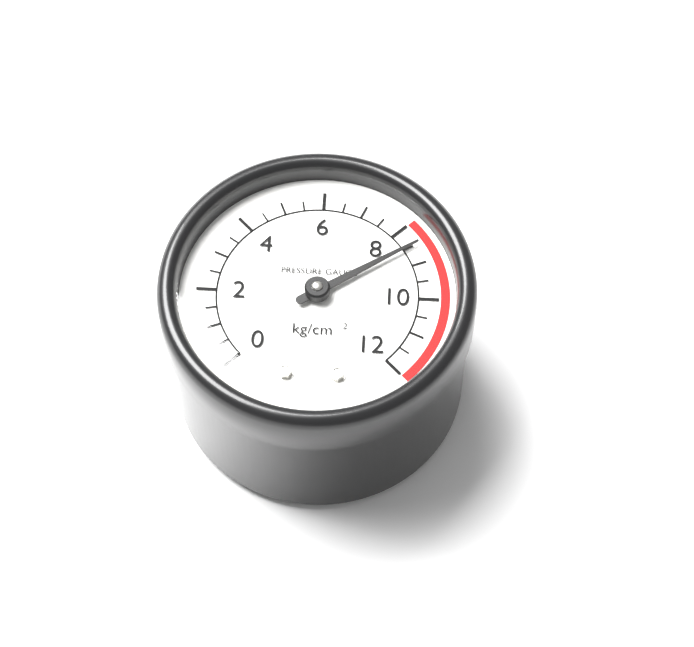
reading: 8.5 kg/cm²
